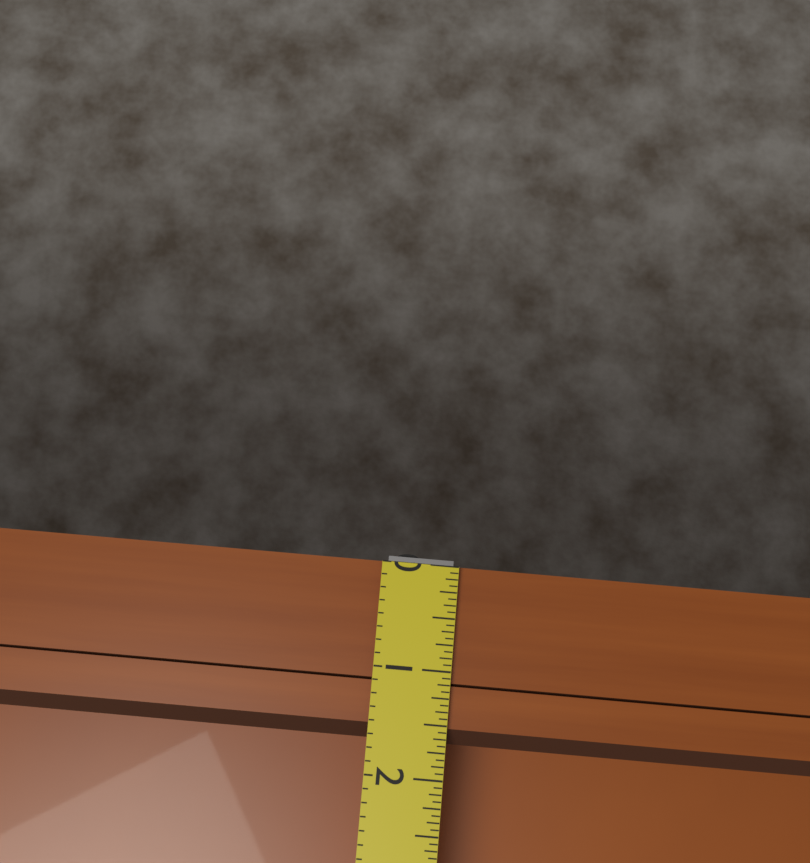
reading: 1.6875 (no unit)
